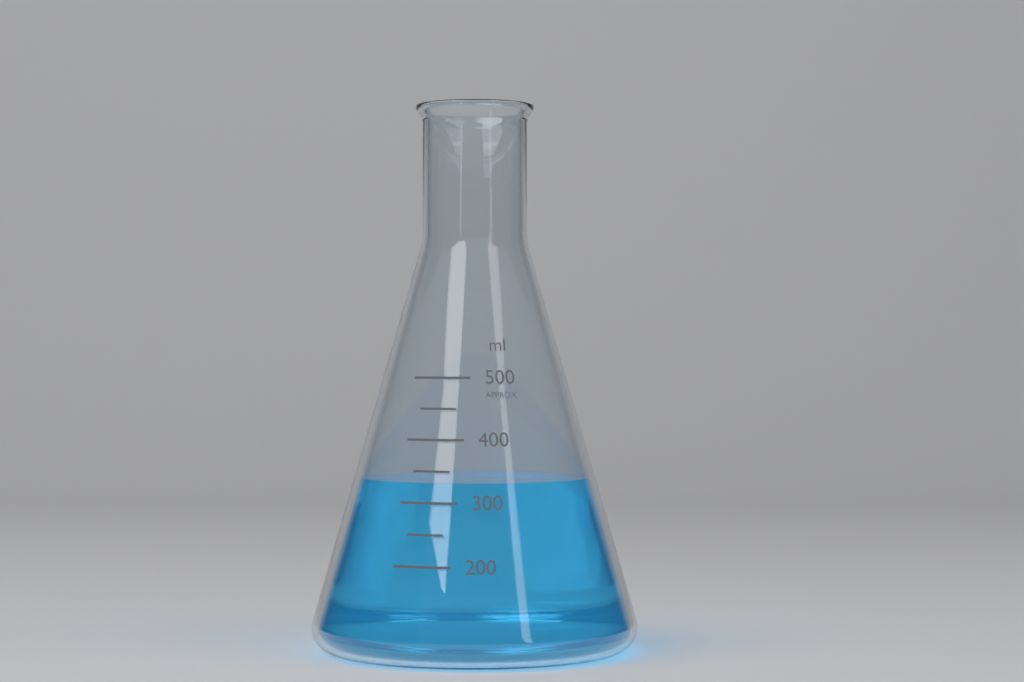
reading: 330 ml
